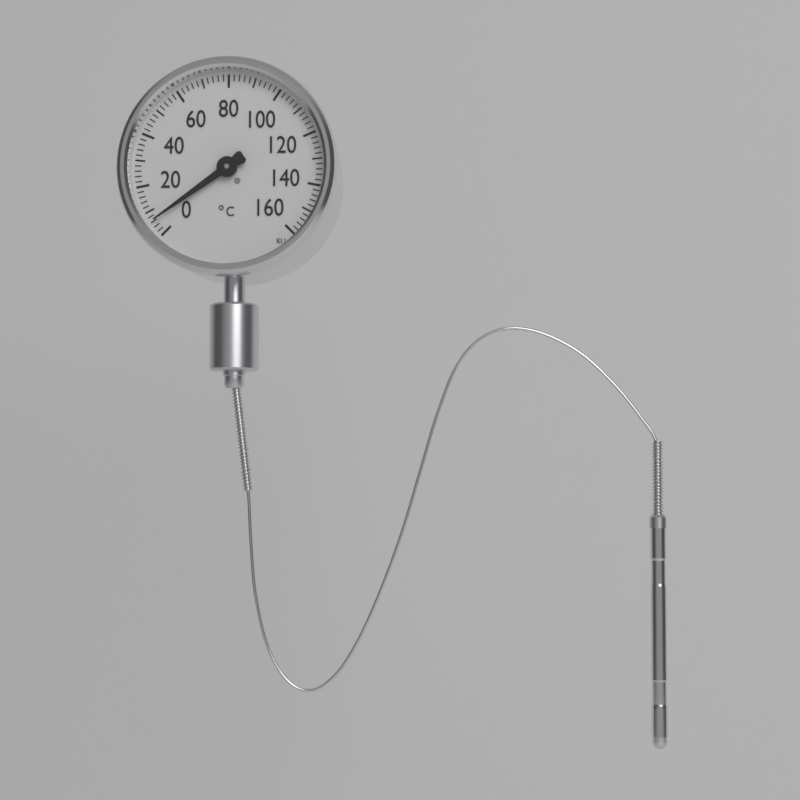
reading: 6 °C
